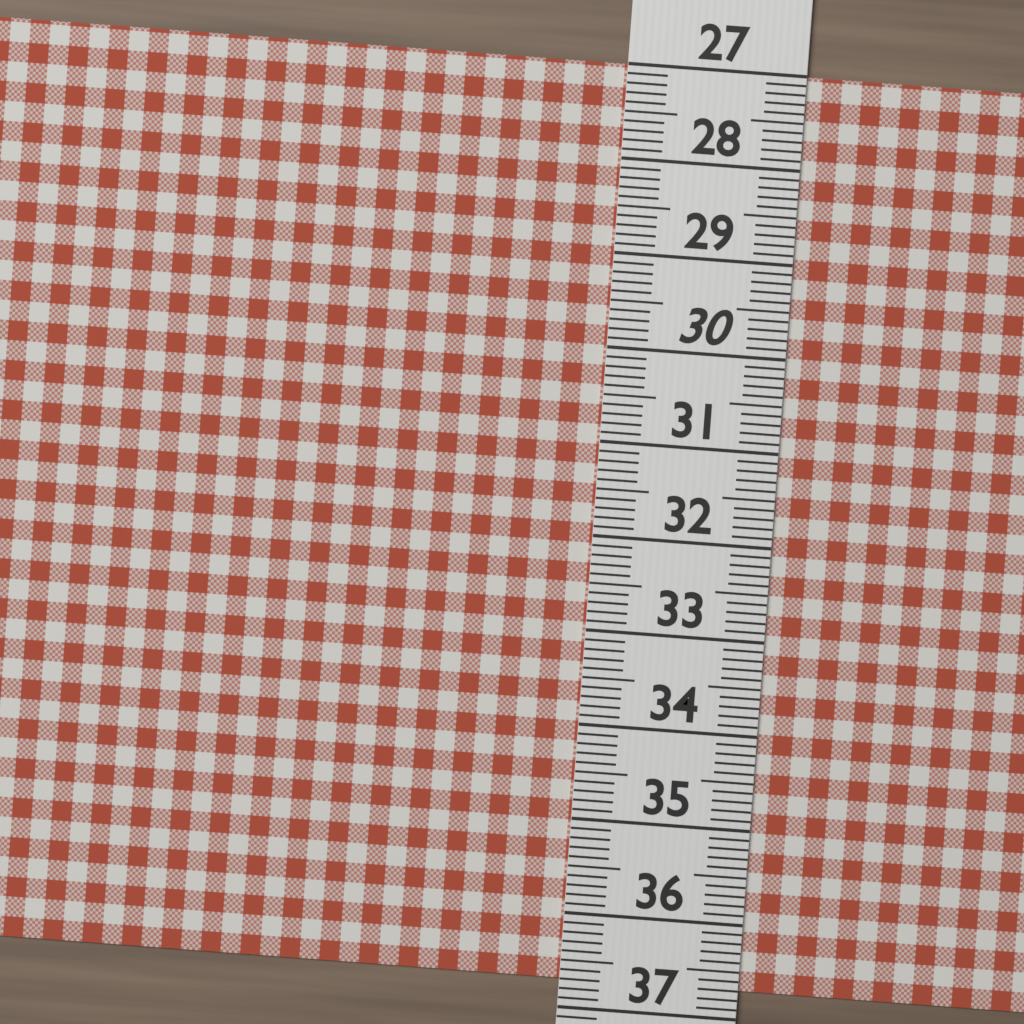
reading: 36.7 (no unit)
